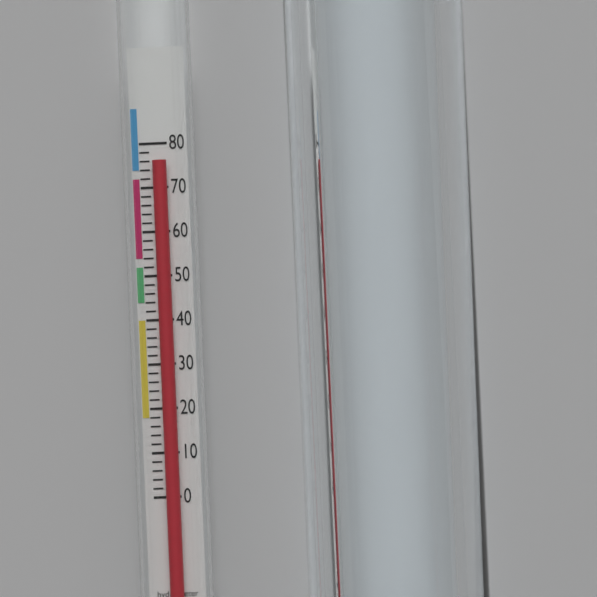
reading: 76 (no unit)
